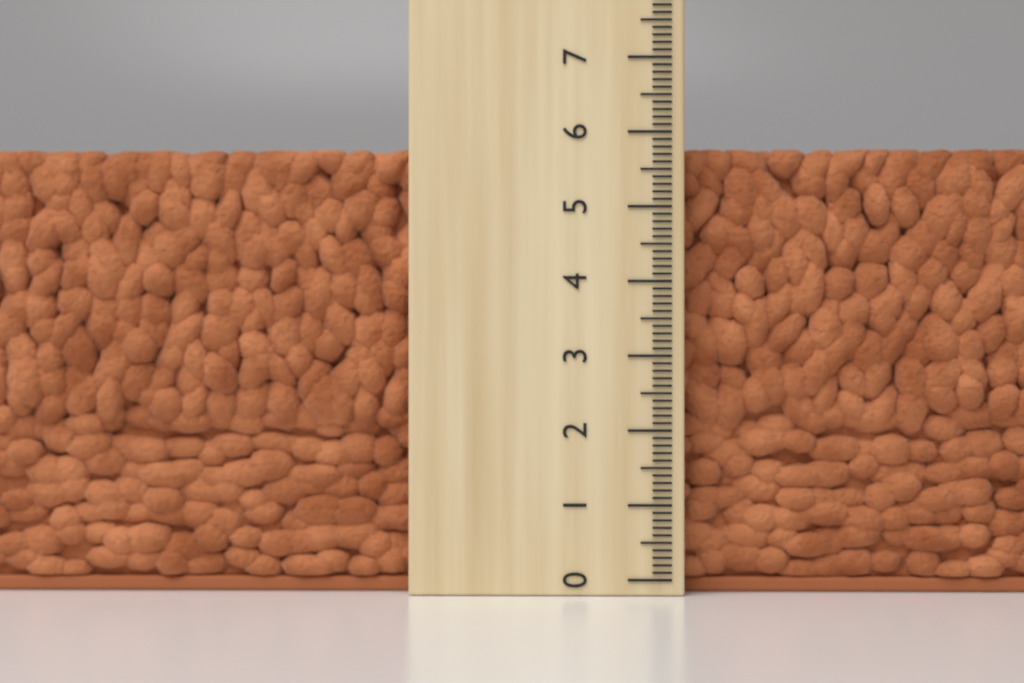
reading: 5.8 (no unit)
